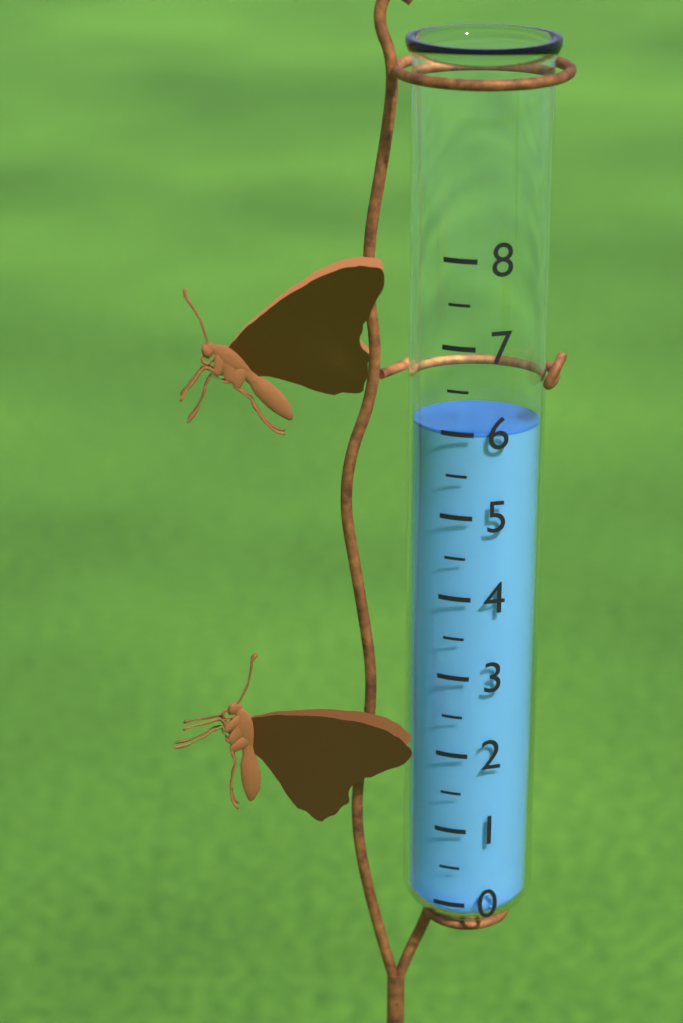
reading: 6.0 (no unit)
